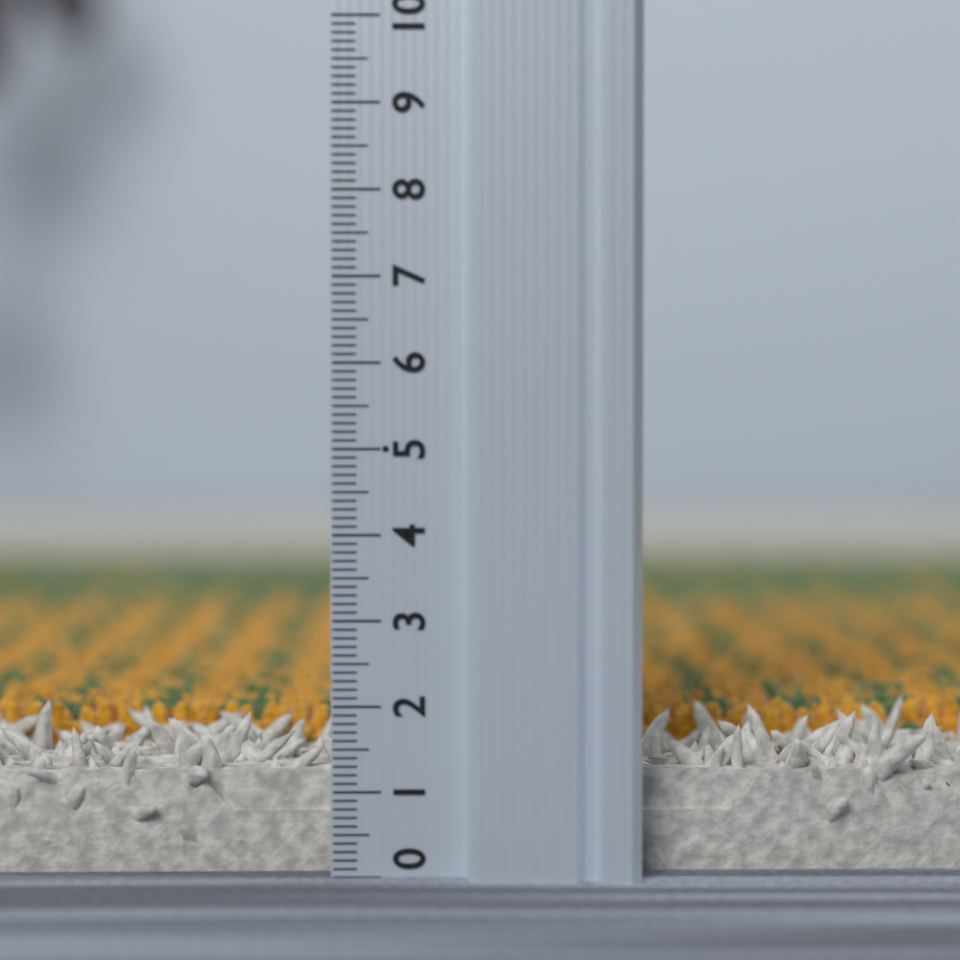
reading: 1.7 (no unit)
